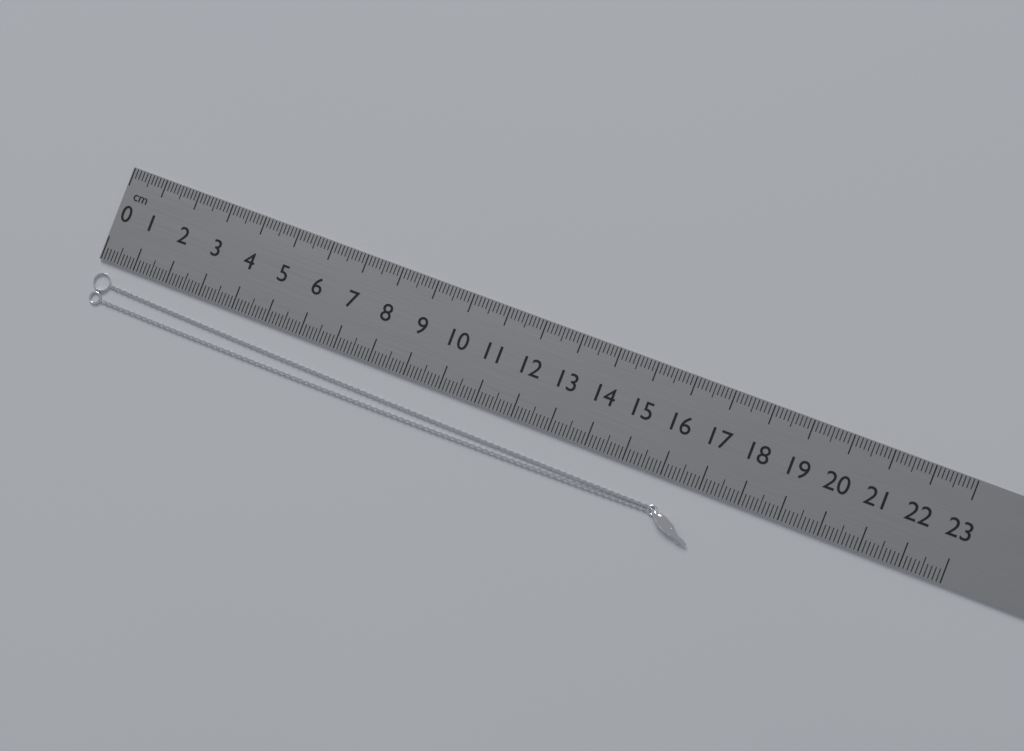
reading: 17.2 cm
